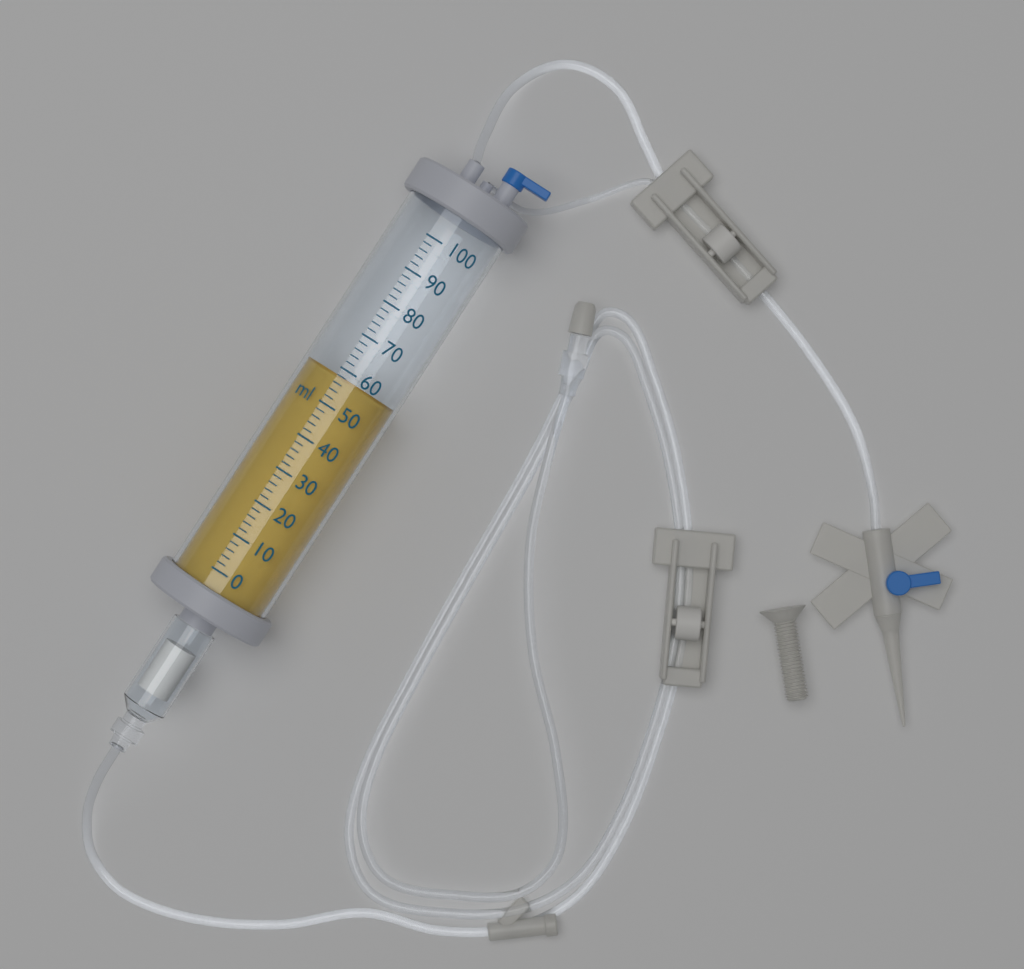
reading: 58 ml
